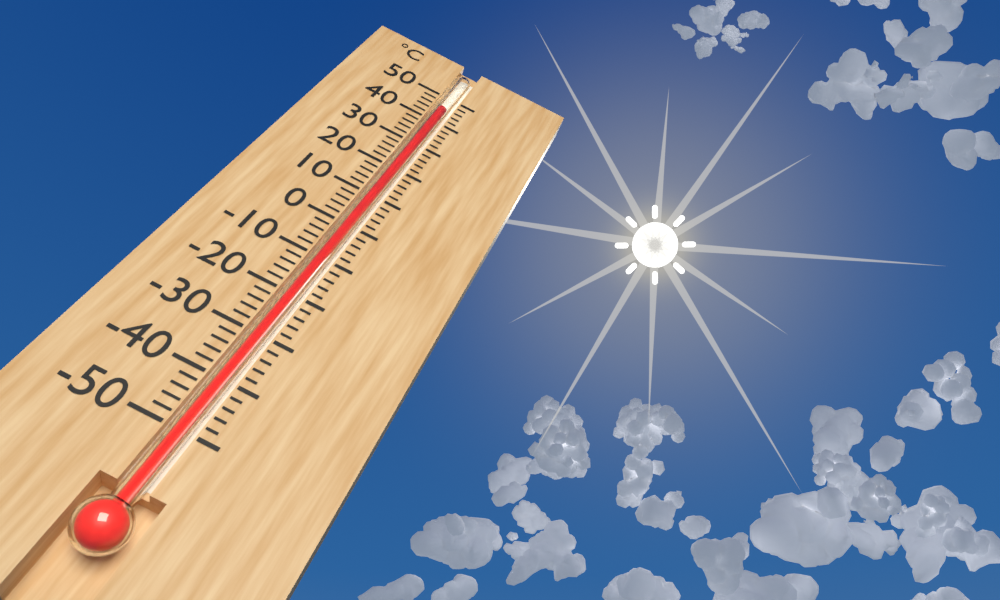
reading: 45 °C
